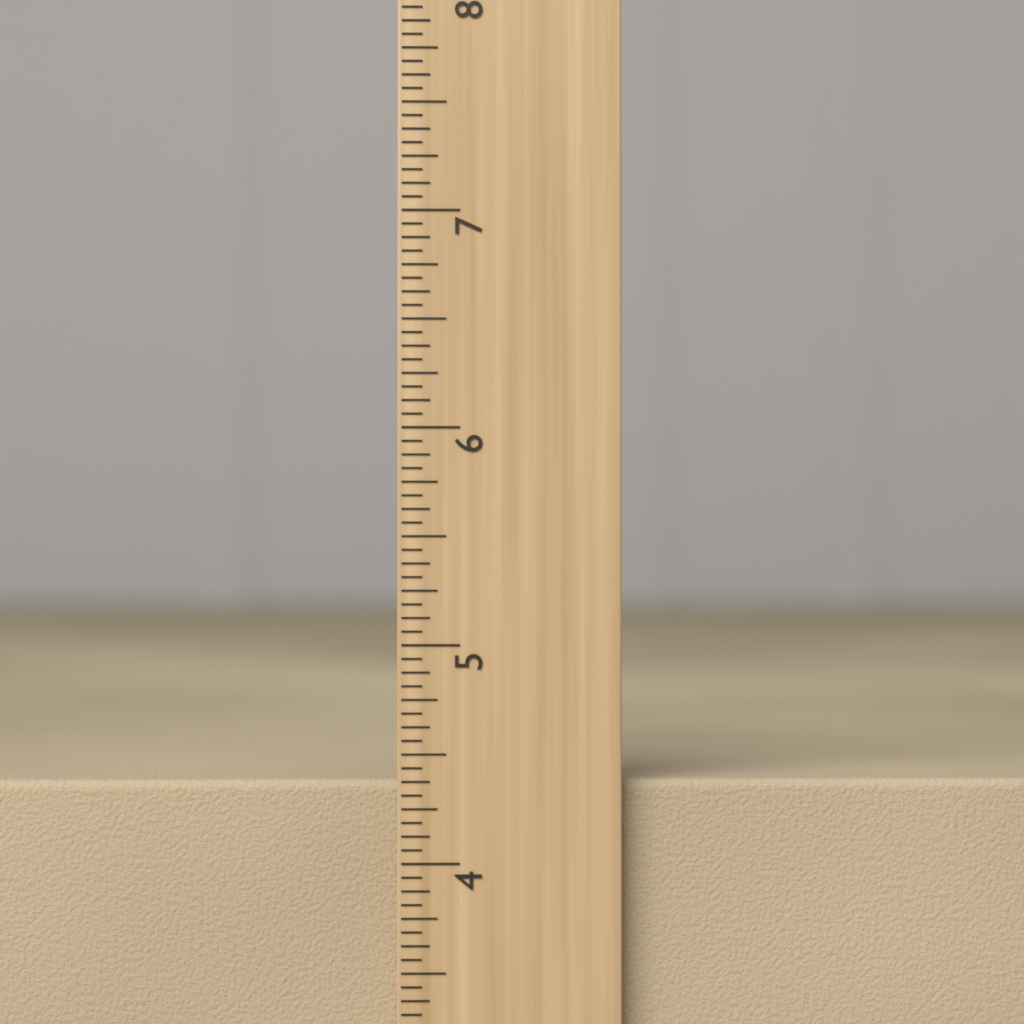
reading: 4.3750 inch
